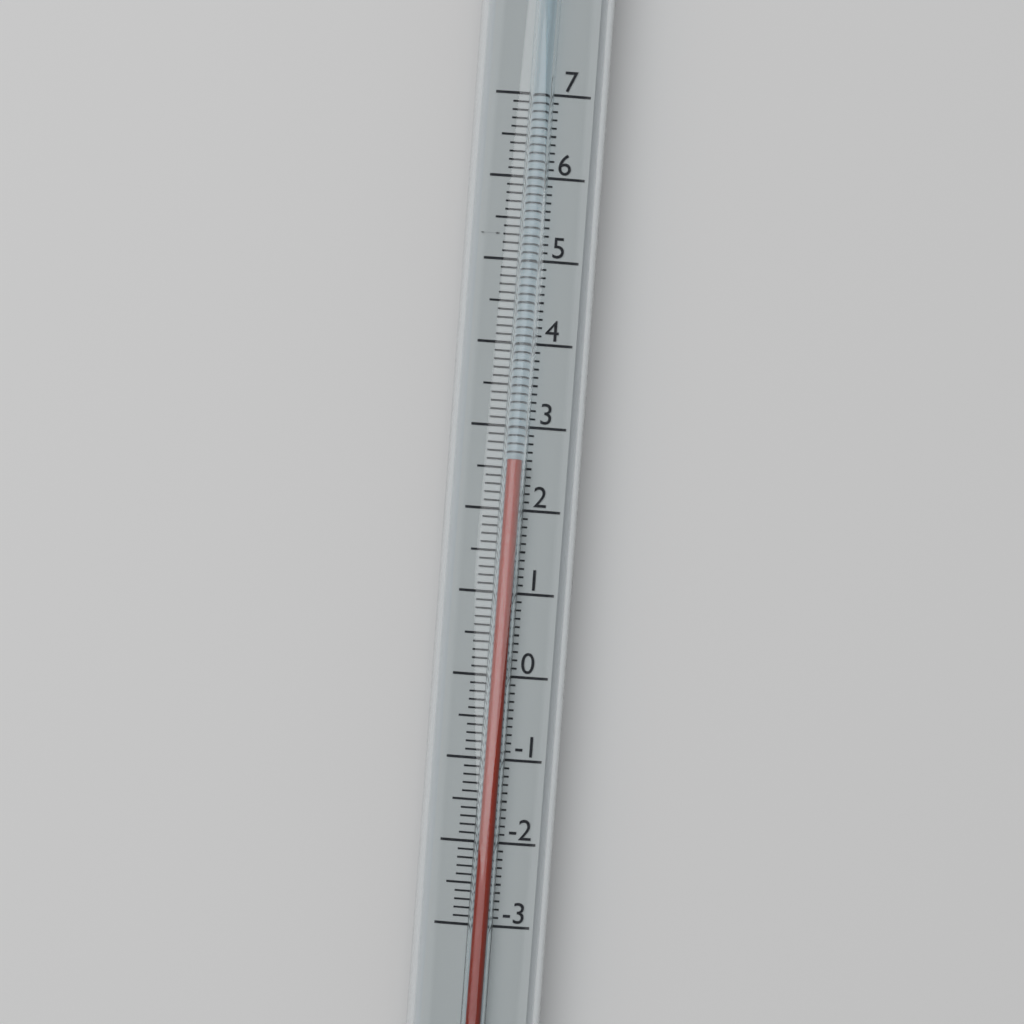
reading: 2.6 (no unit)
